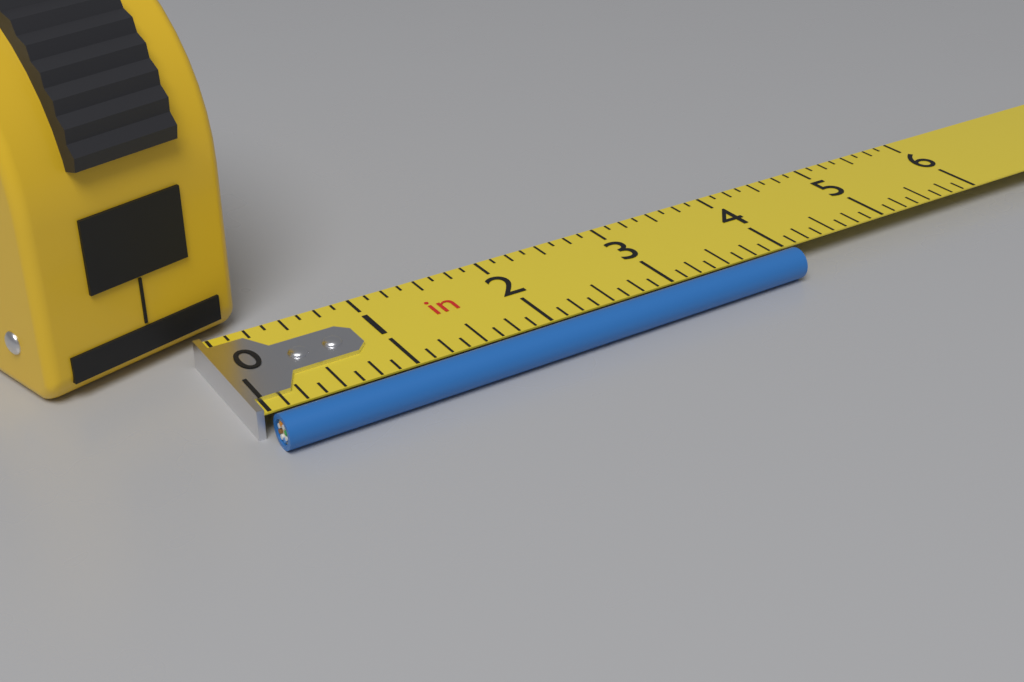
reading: 4.000 in
